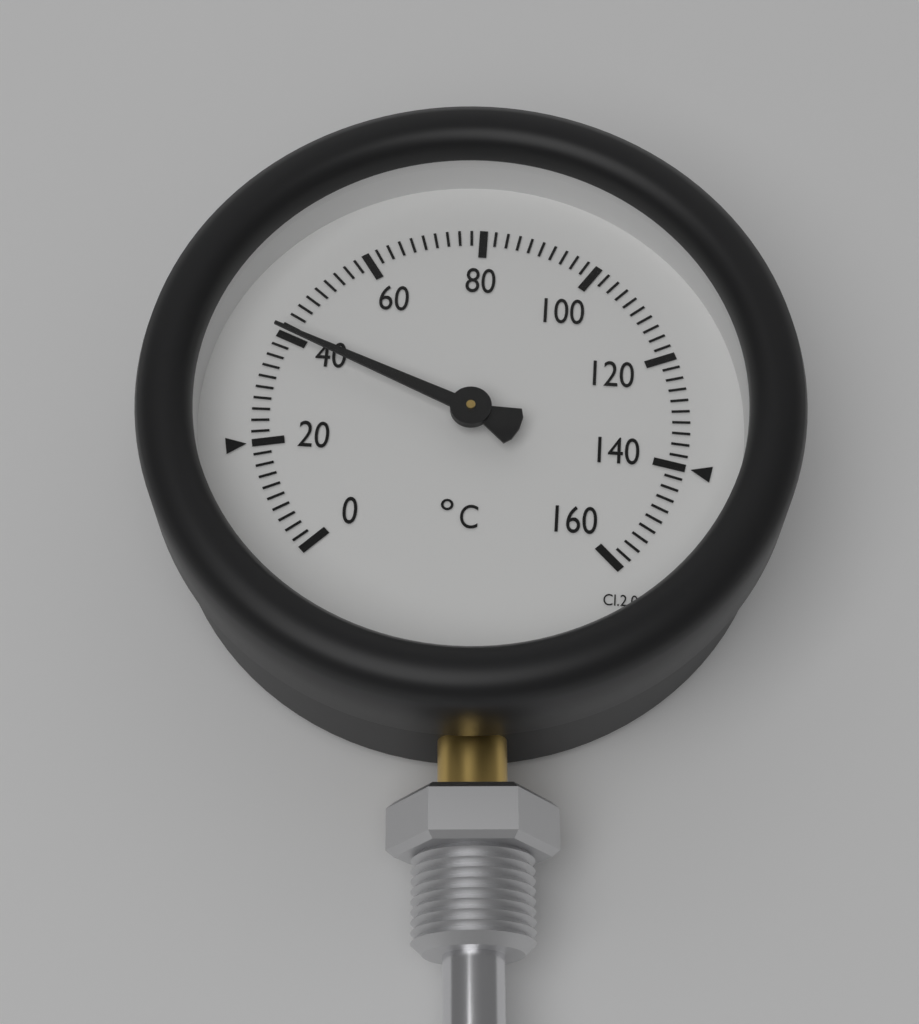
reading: 40 °C
